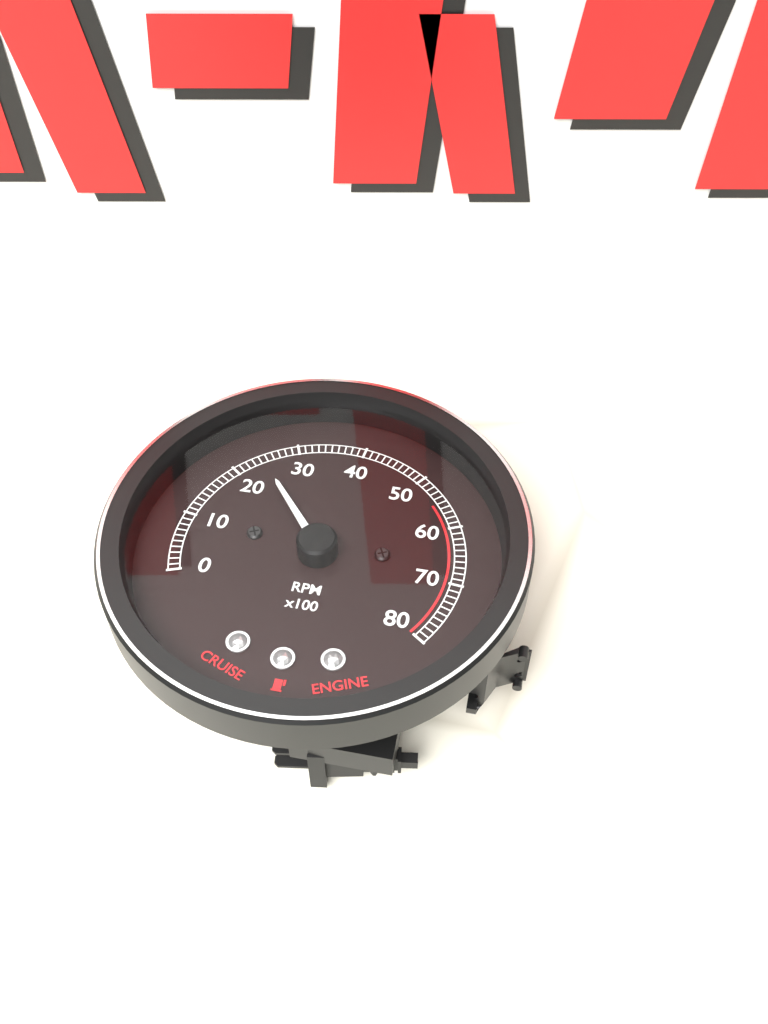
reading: 2400 RPM
